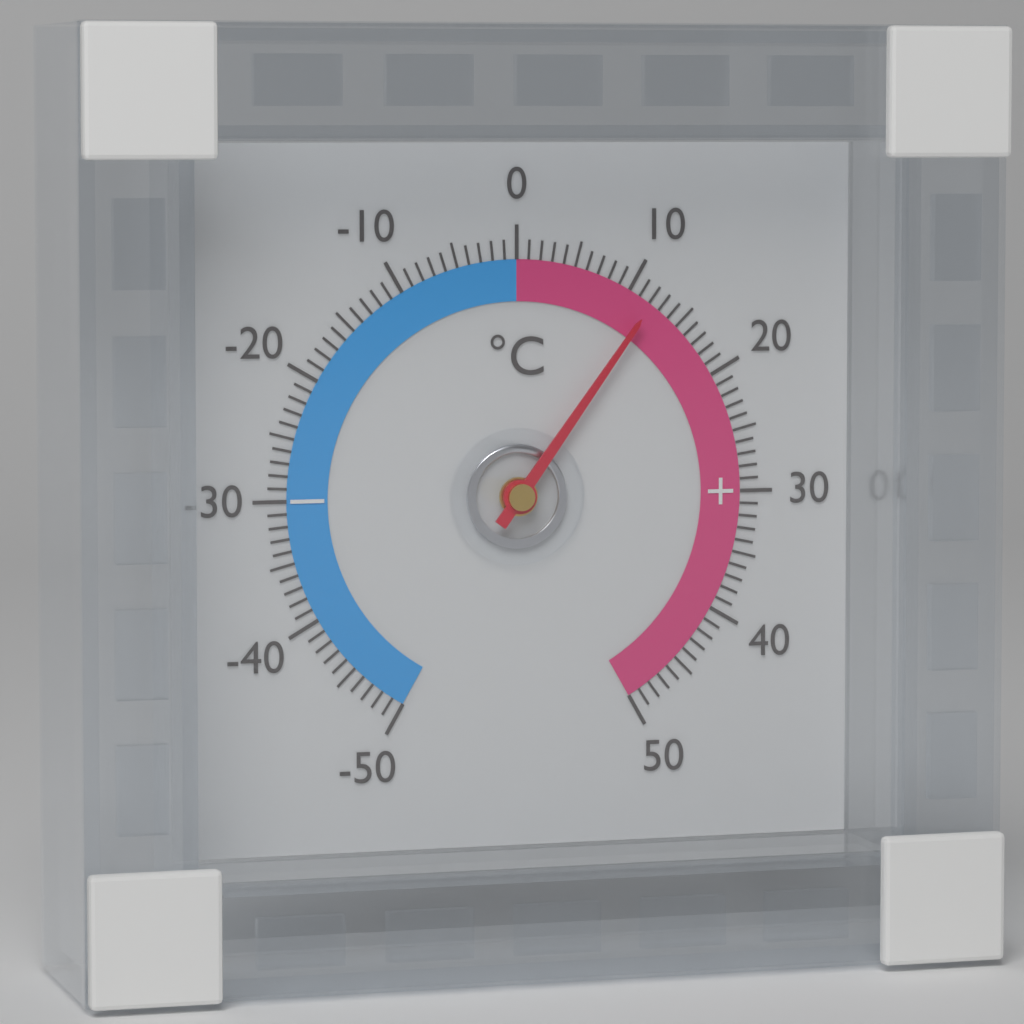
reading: 12 °C
